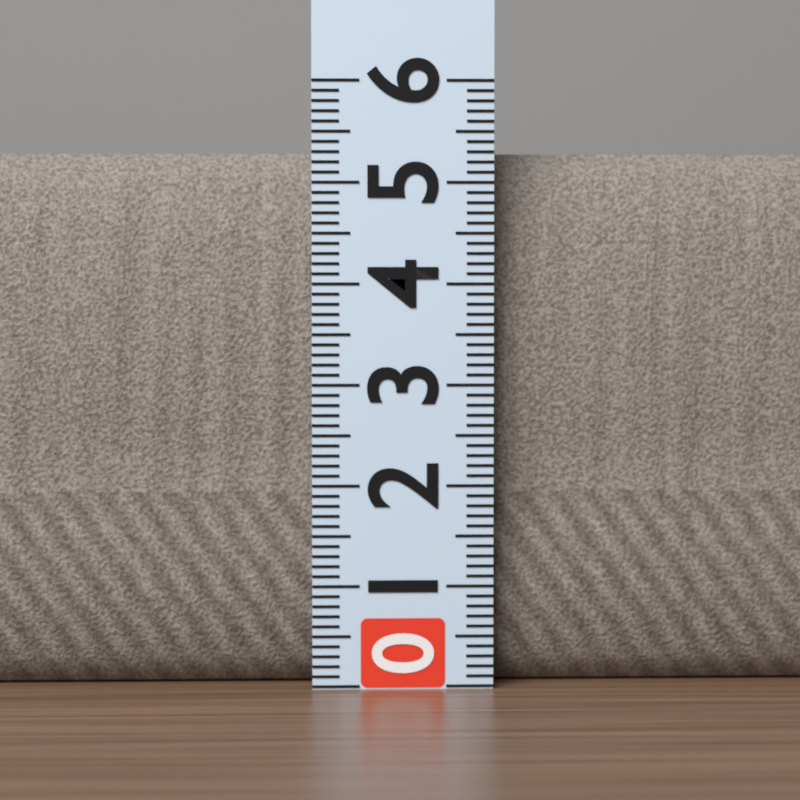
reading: 5.3 (no unit)
